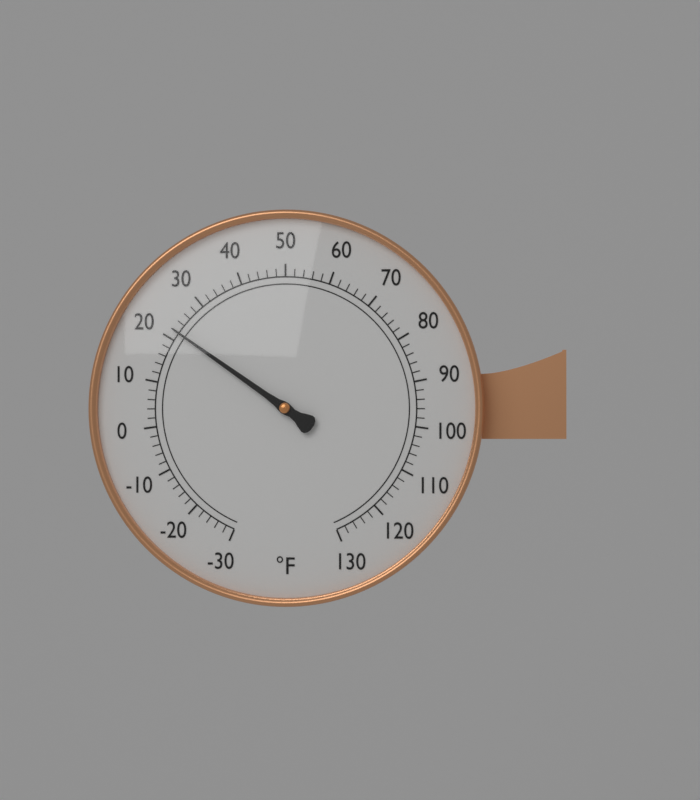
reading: 22 °F
